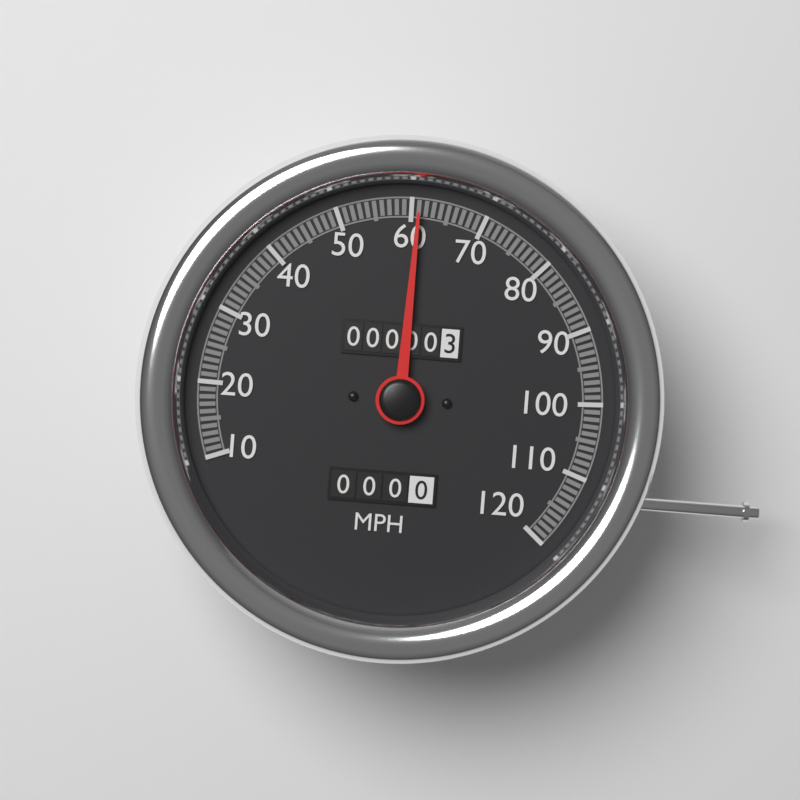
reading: 61 MPH
